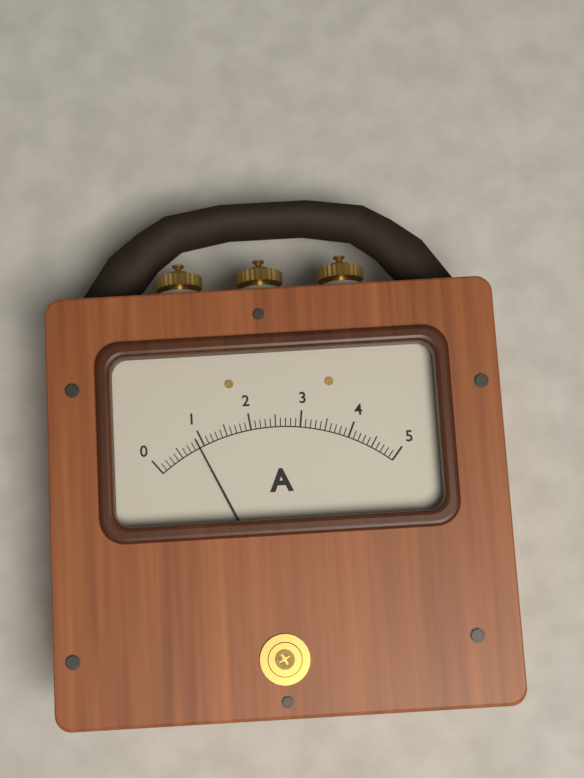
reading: 0.9 A
